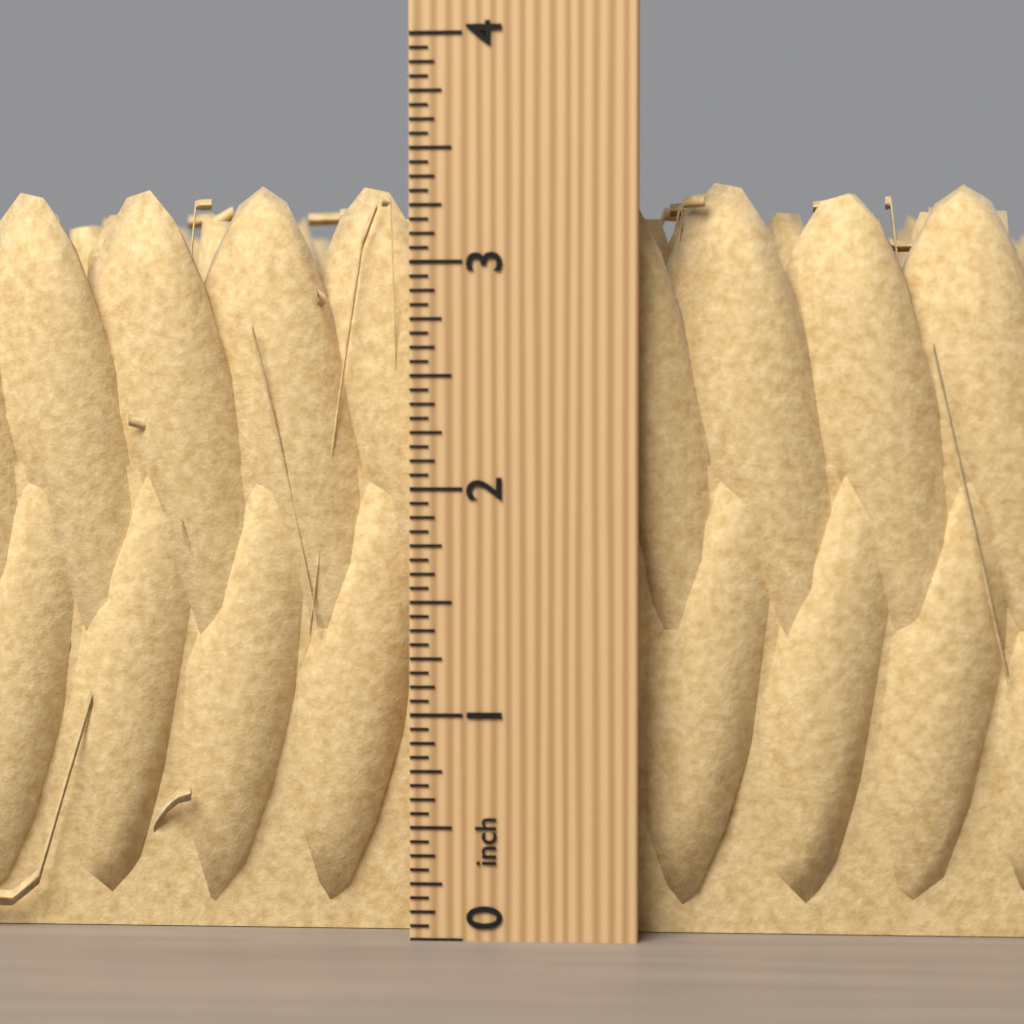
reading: 3.3750 inch
